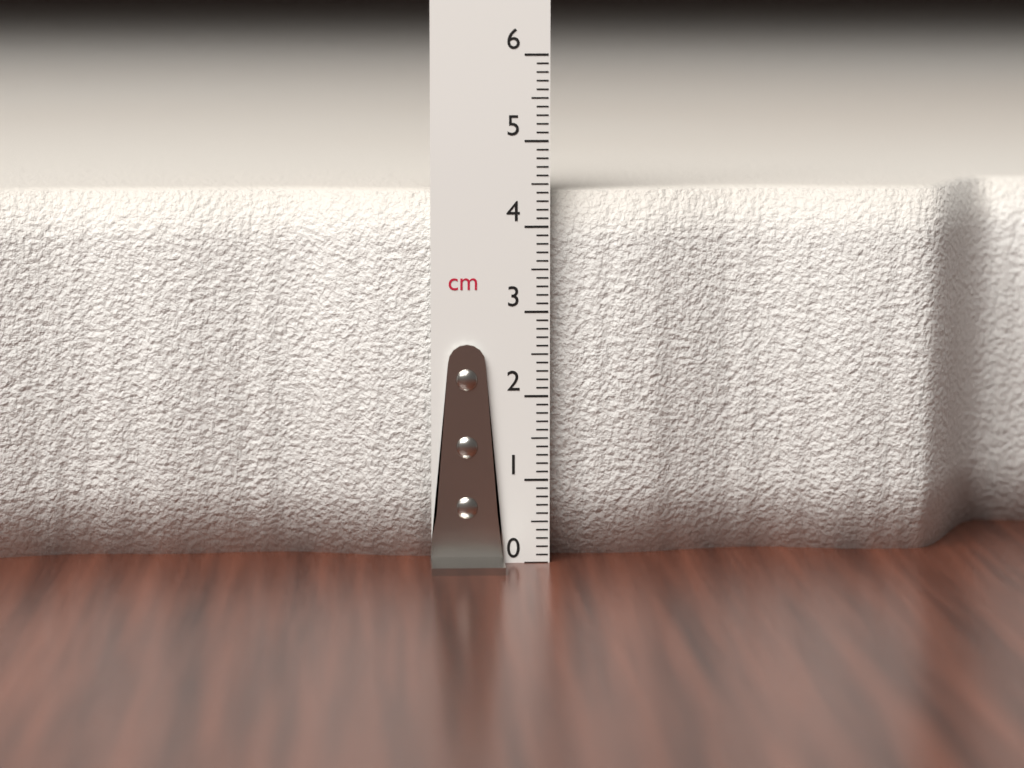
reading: 4.4 cm
